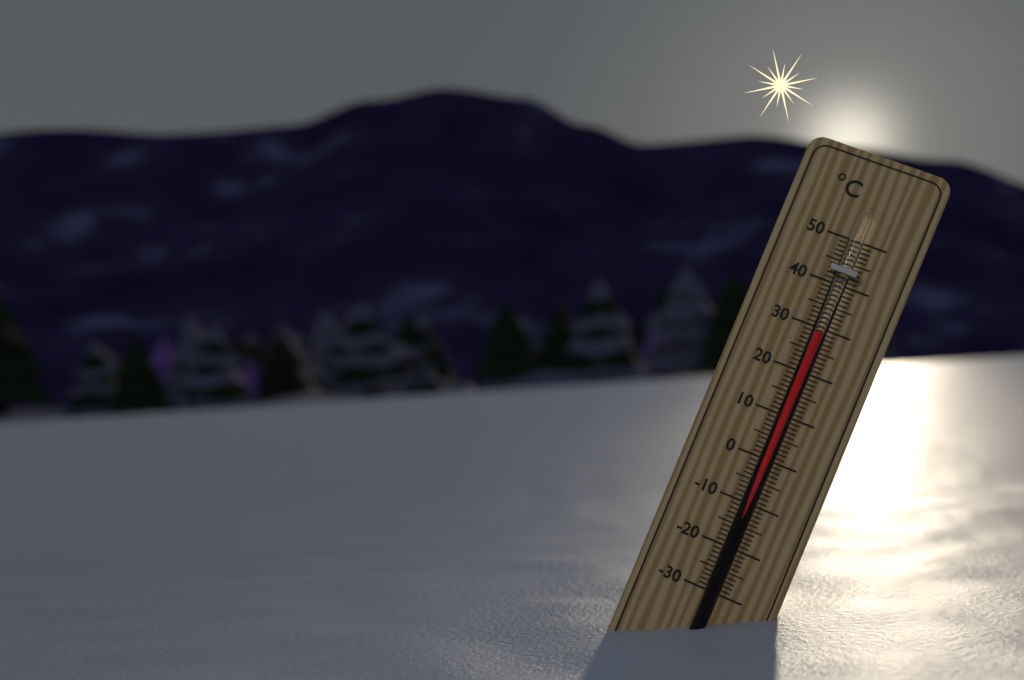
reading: 29 °C
